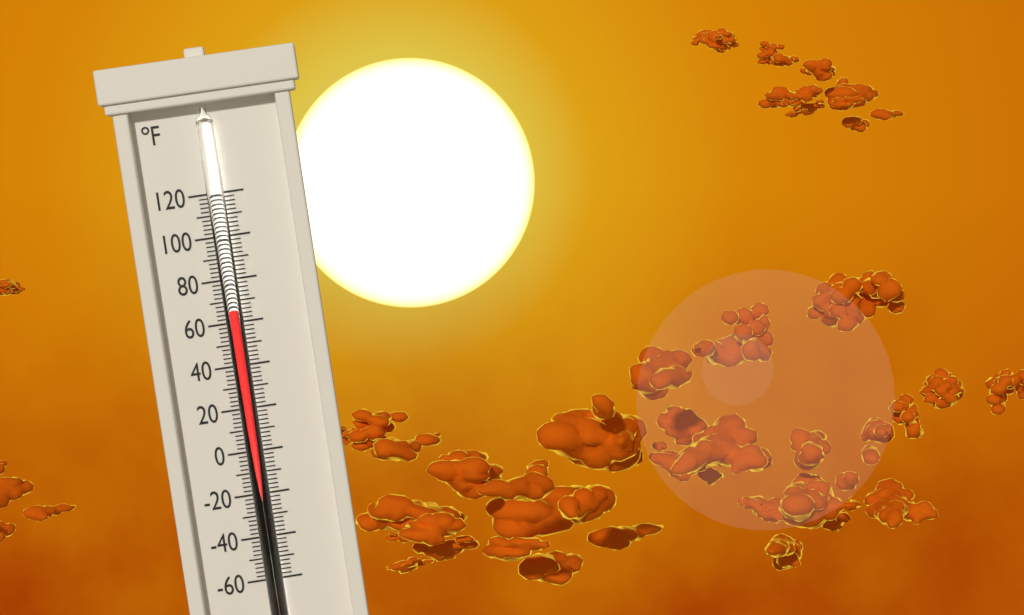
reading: 66 °F
